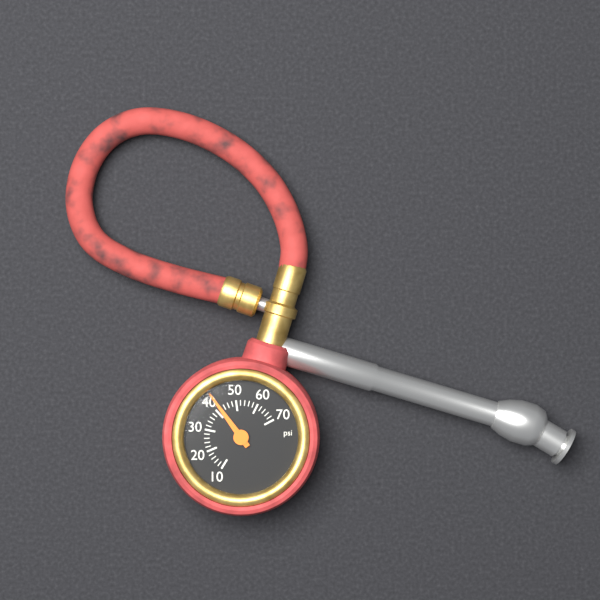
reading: 42 psi
